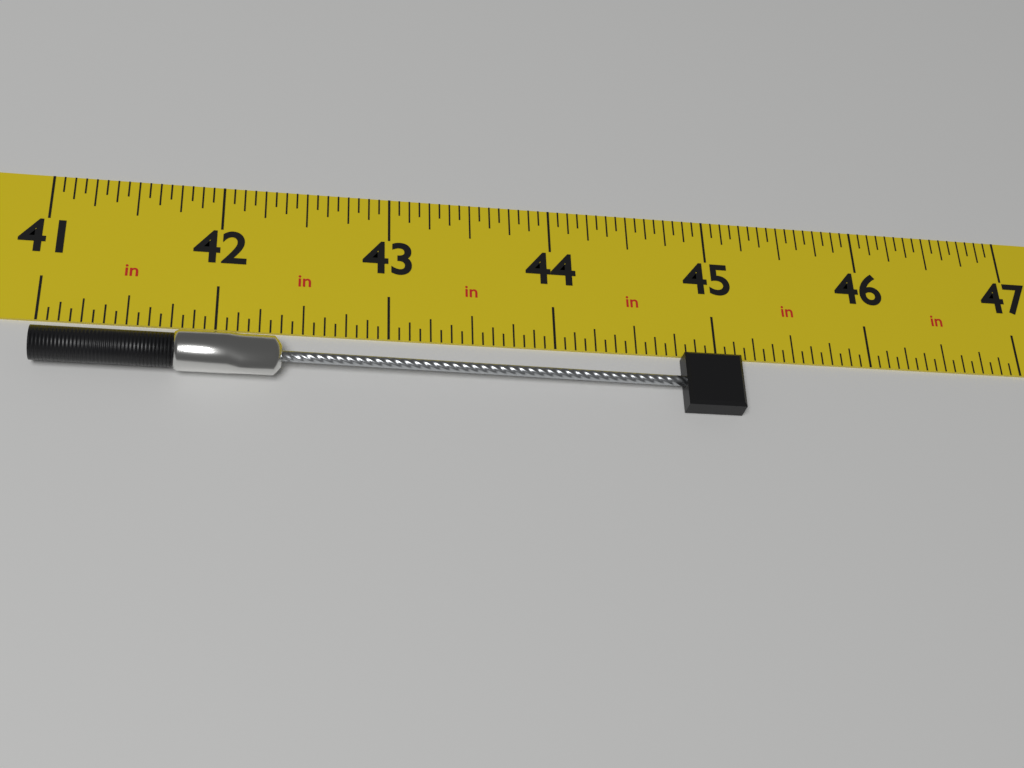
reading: 45.1250 in
